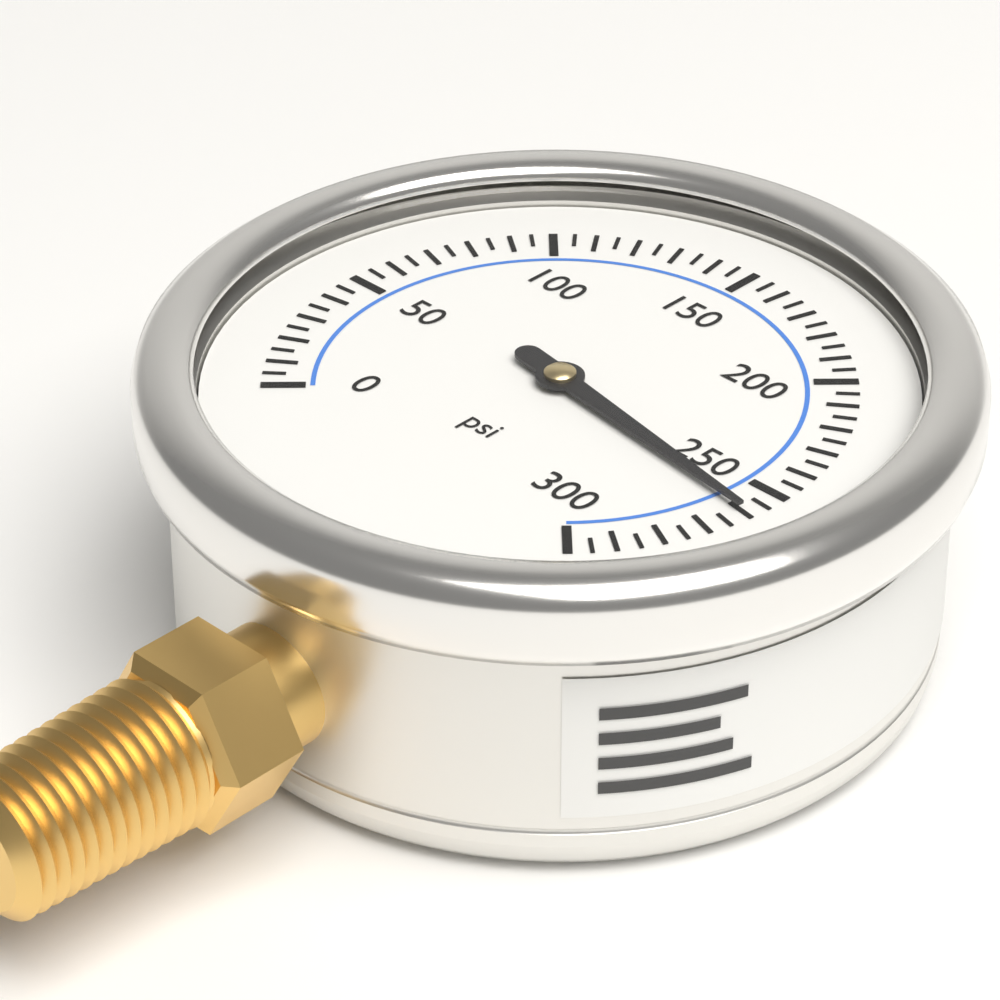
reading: 260 psi
